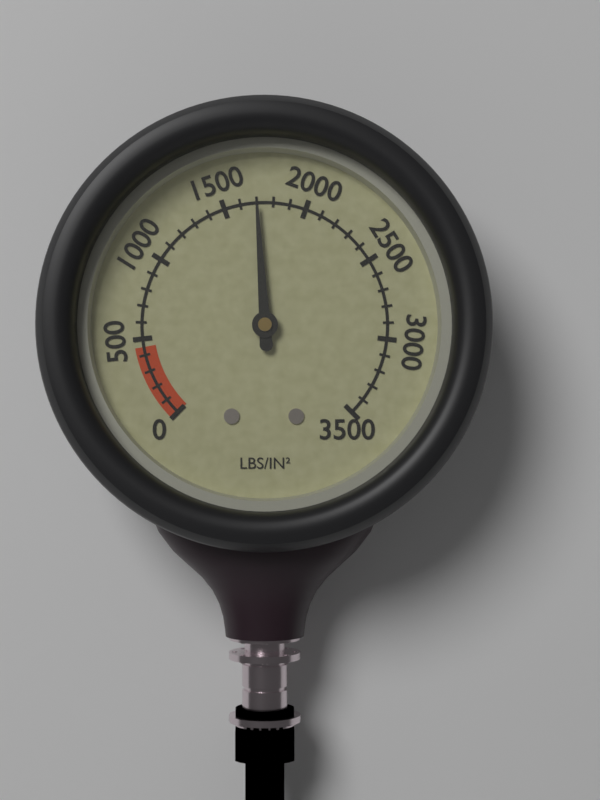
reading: 1700 psi
